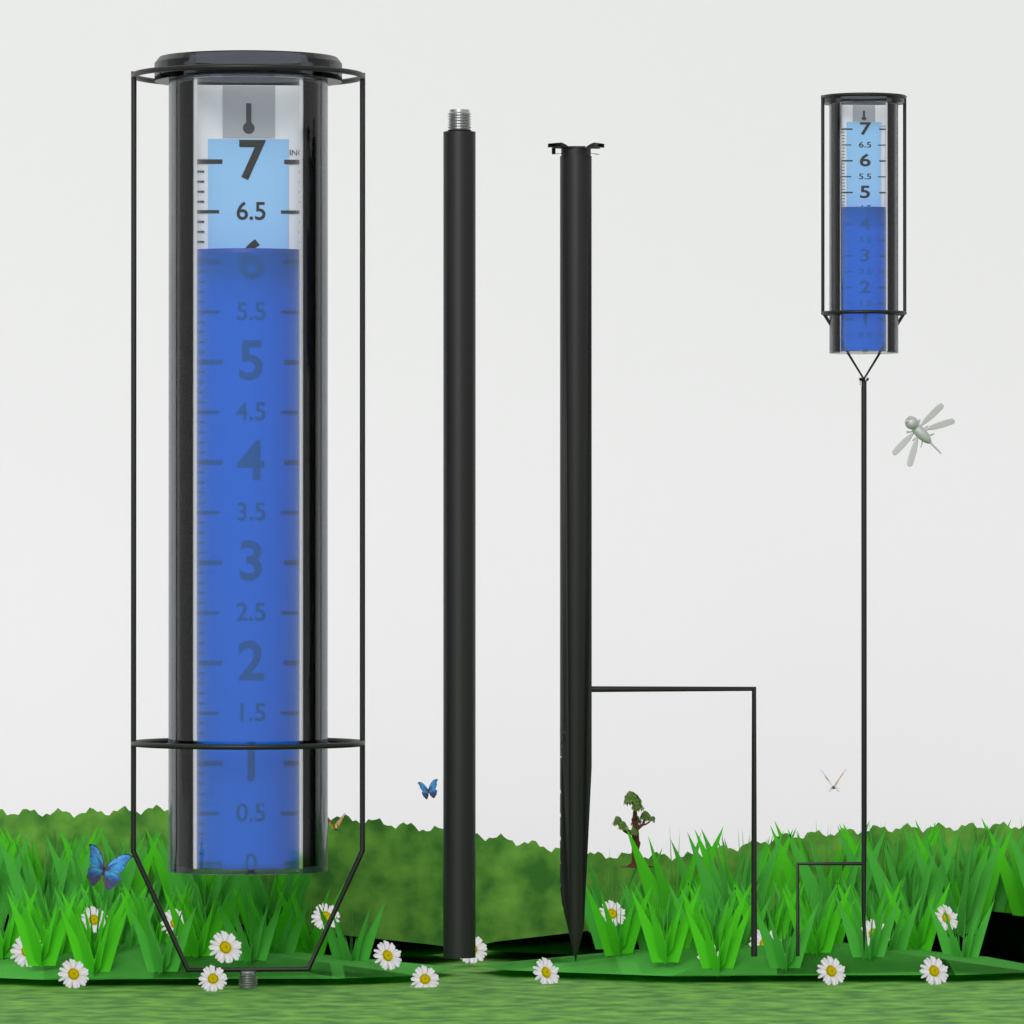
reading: 6.1 in
